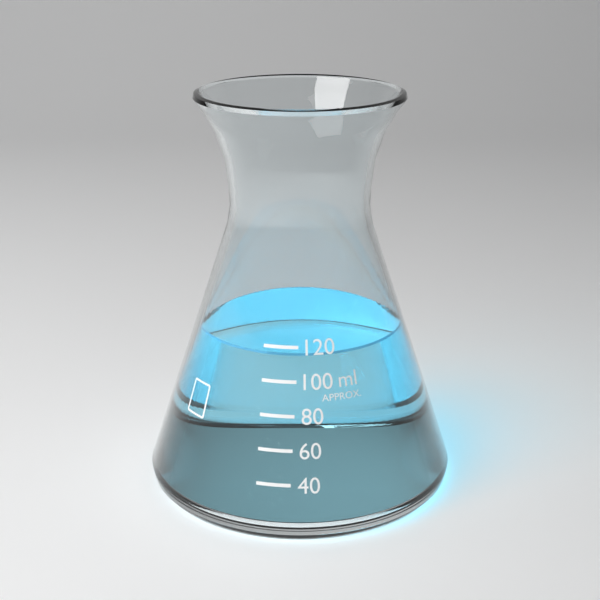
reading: 115 ml
